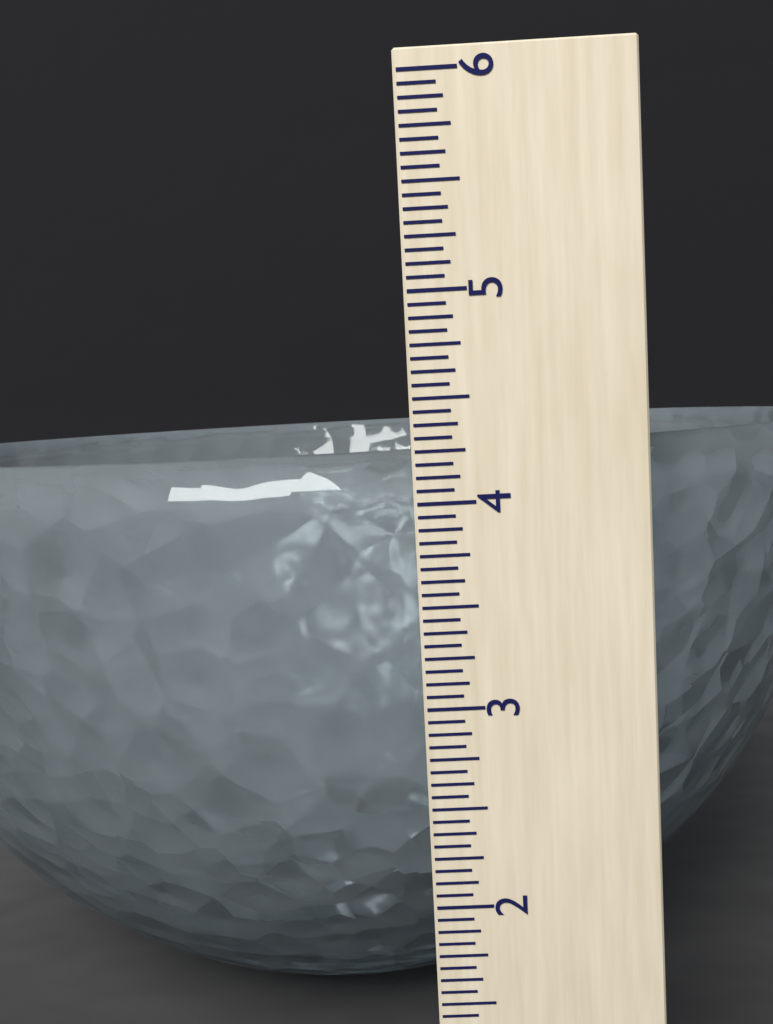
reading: 4.2500 (no unit)
